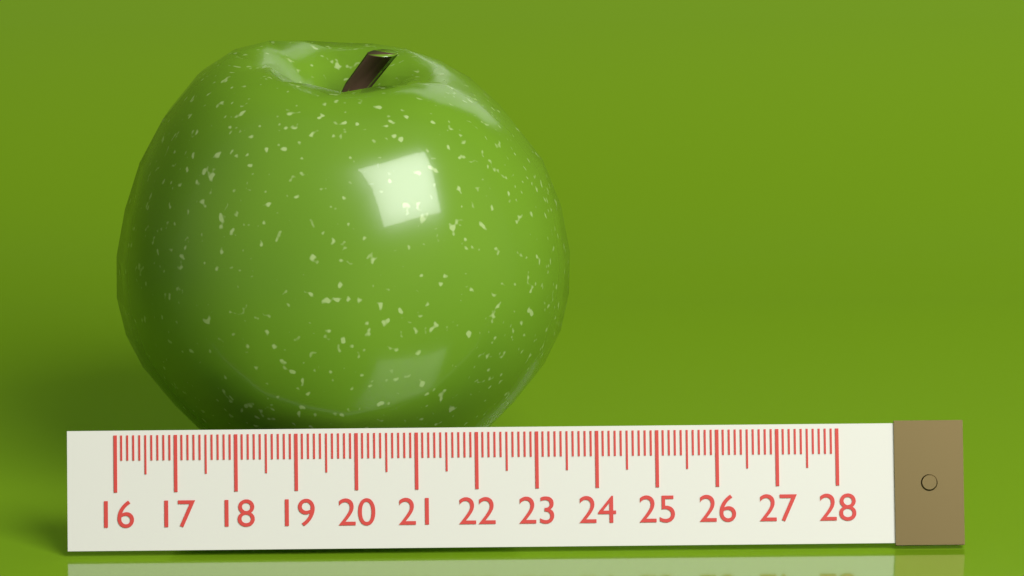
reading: 23.7 (no unit)
